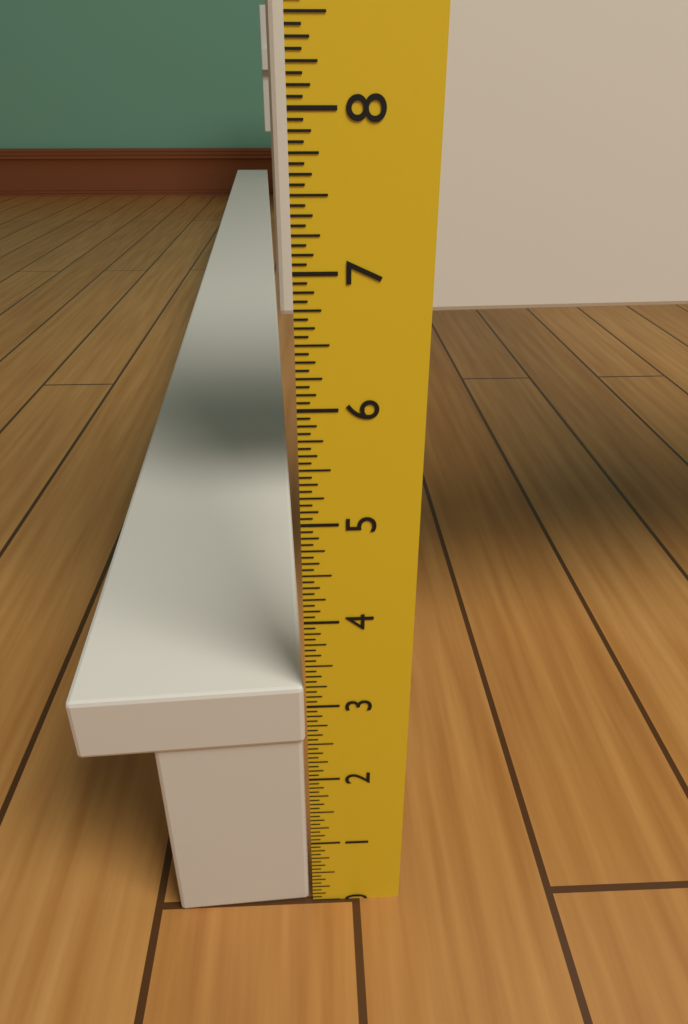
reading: 3.2500 in
